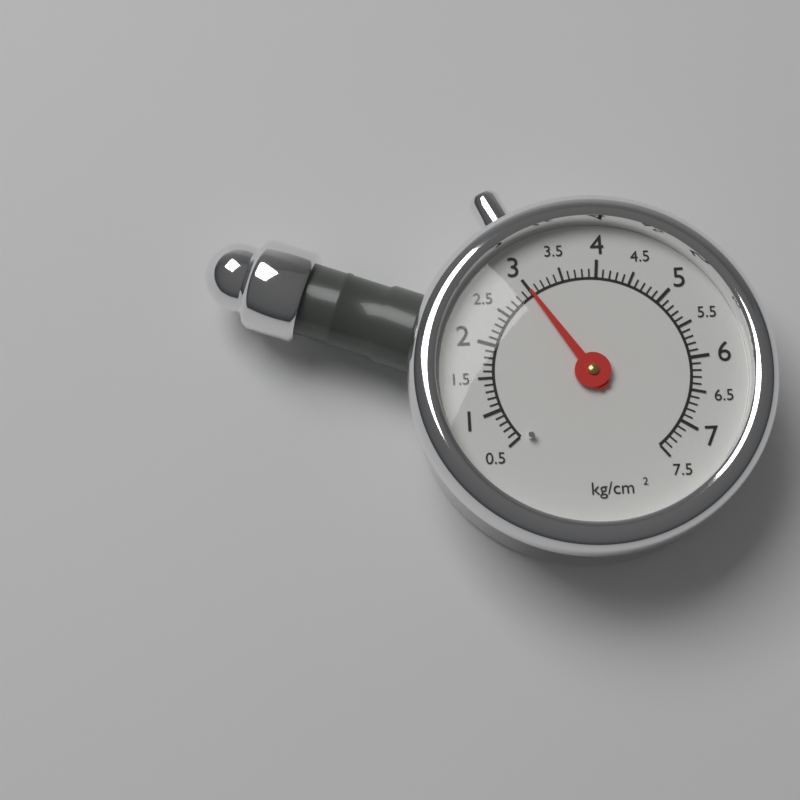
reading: 3.0 kg/cm²
